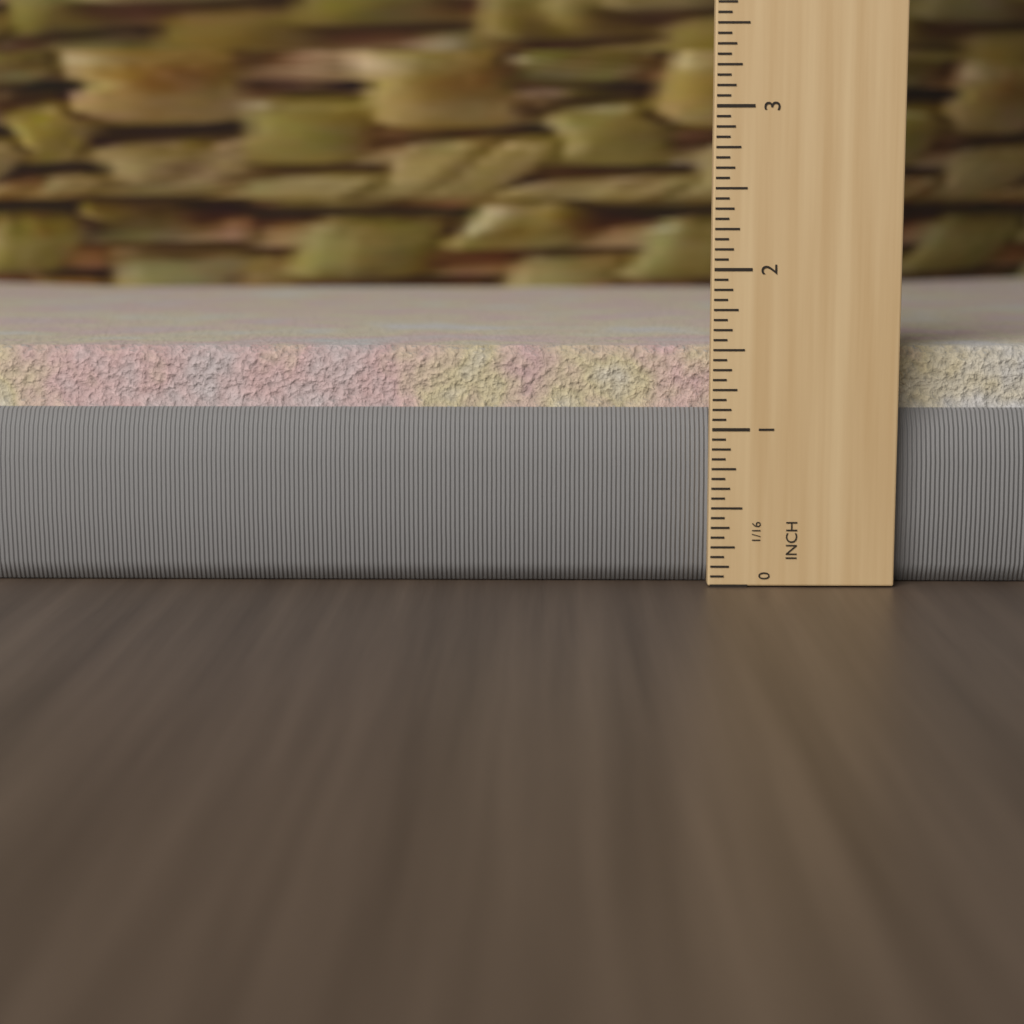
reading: 1.5000 in
